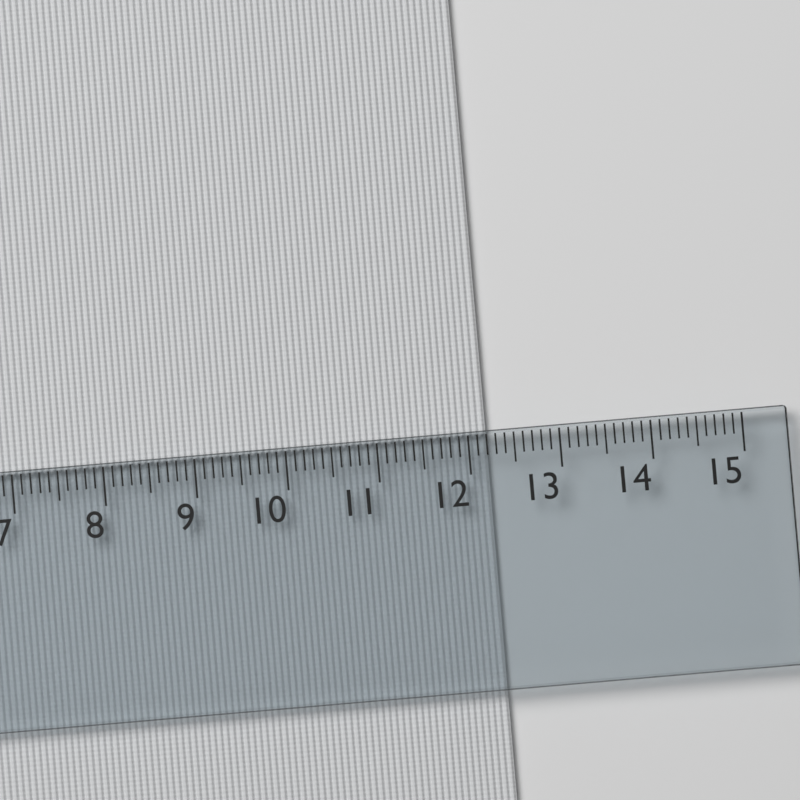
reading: 12.2 cm
